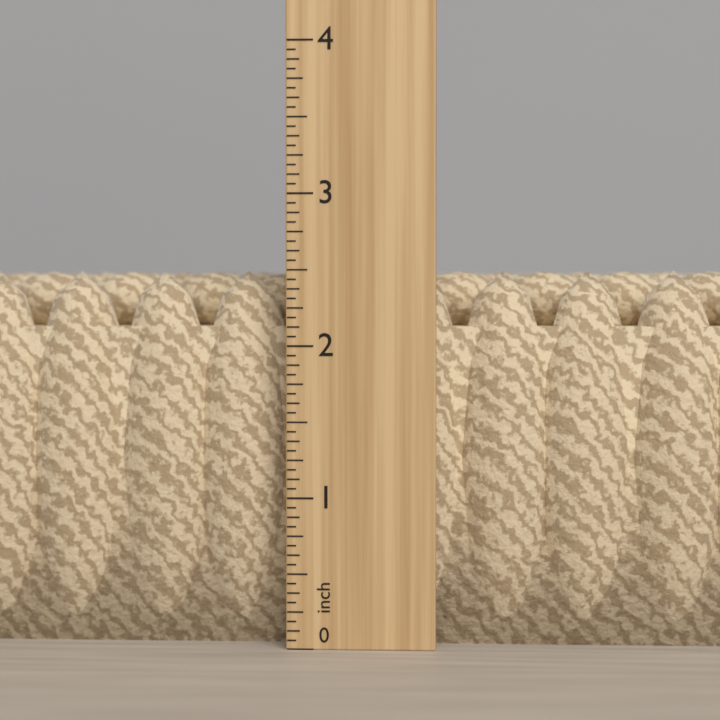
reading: 2.5000 in
